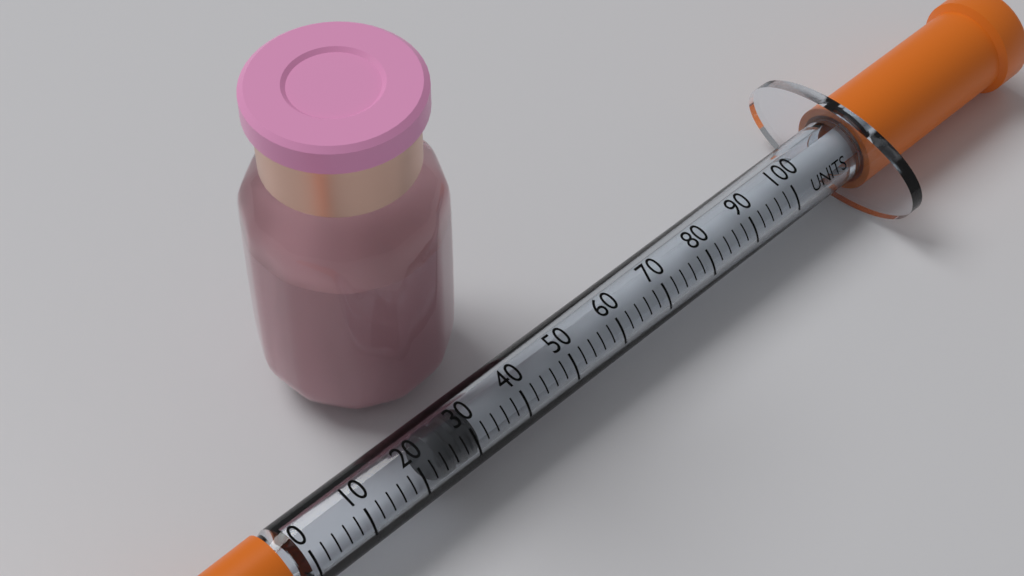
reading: 24 units
